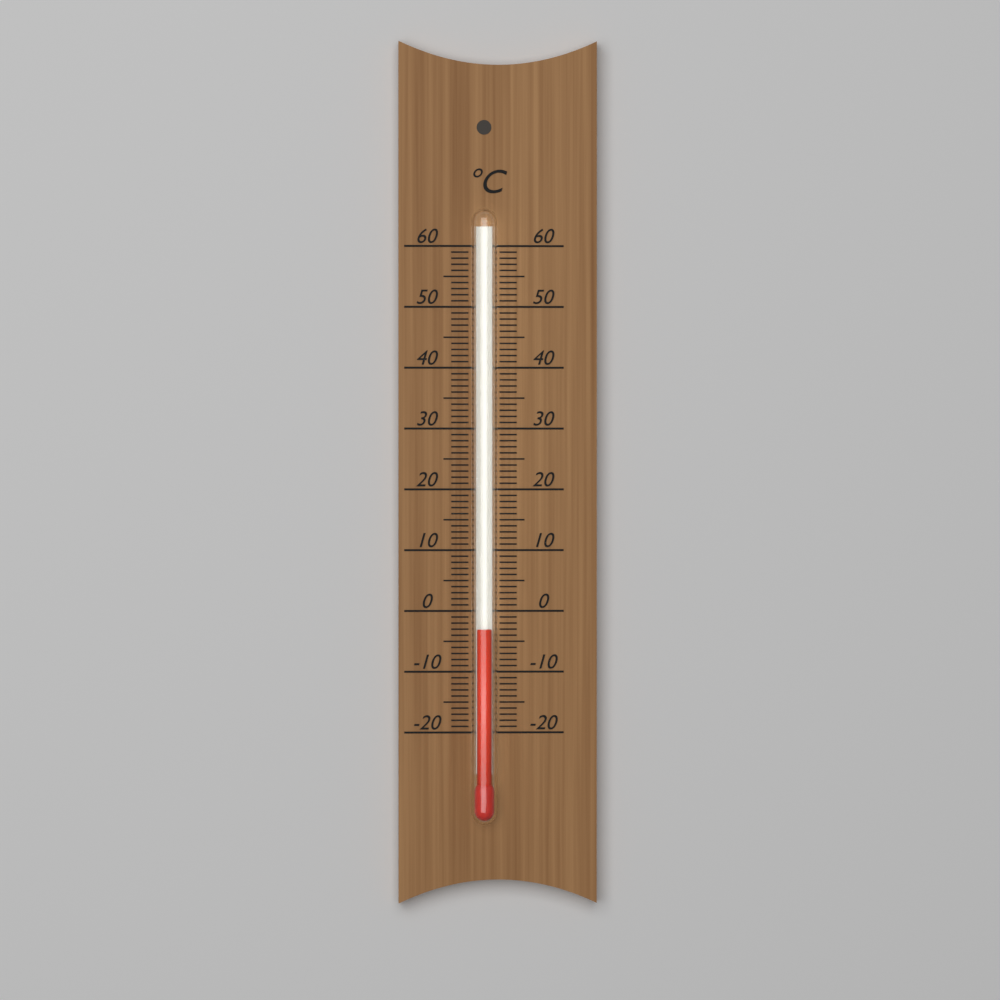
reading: -3 °C
